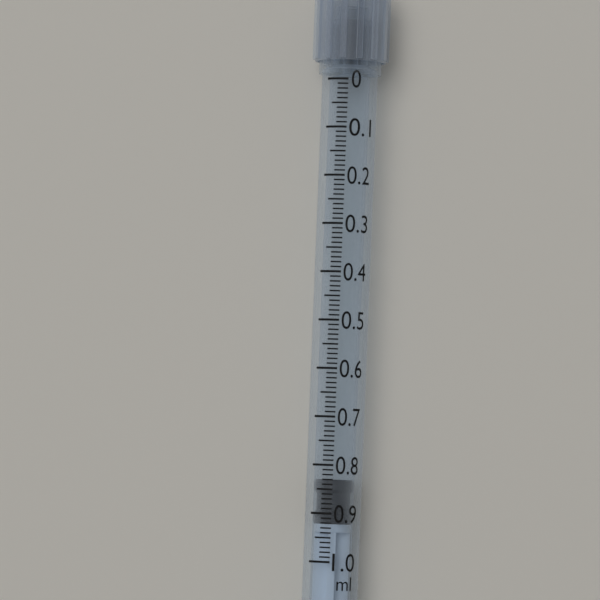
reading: 0.83 ml
